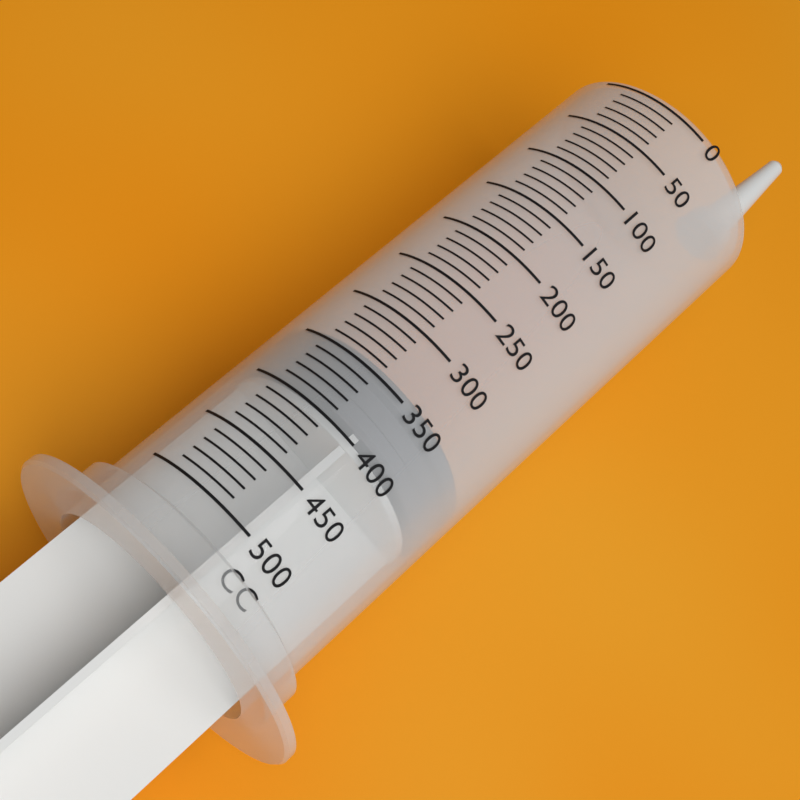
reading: 340 cc
